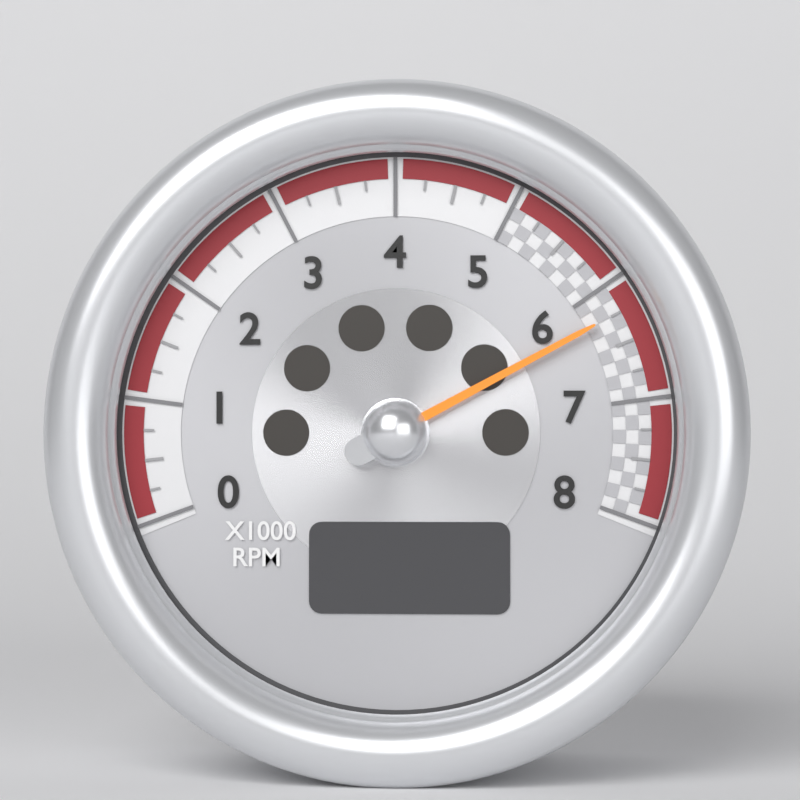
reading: 6.25 x1000 RPM
